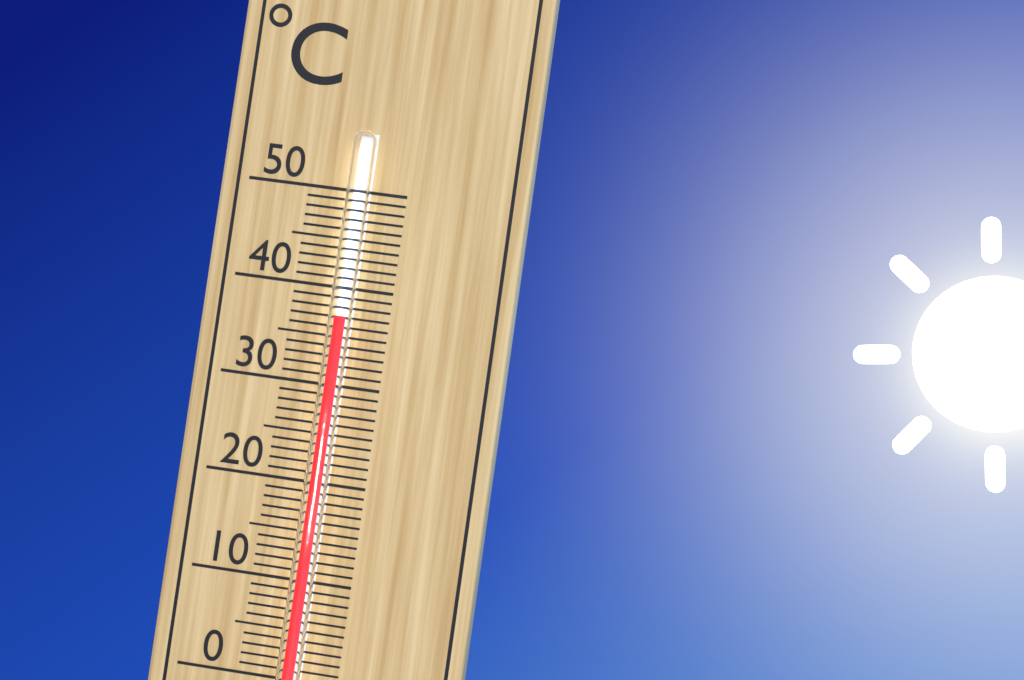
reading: 37 °C
